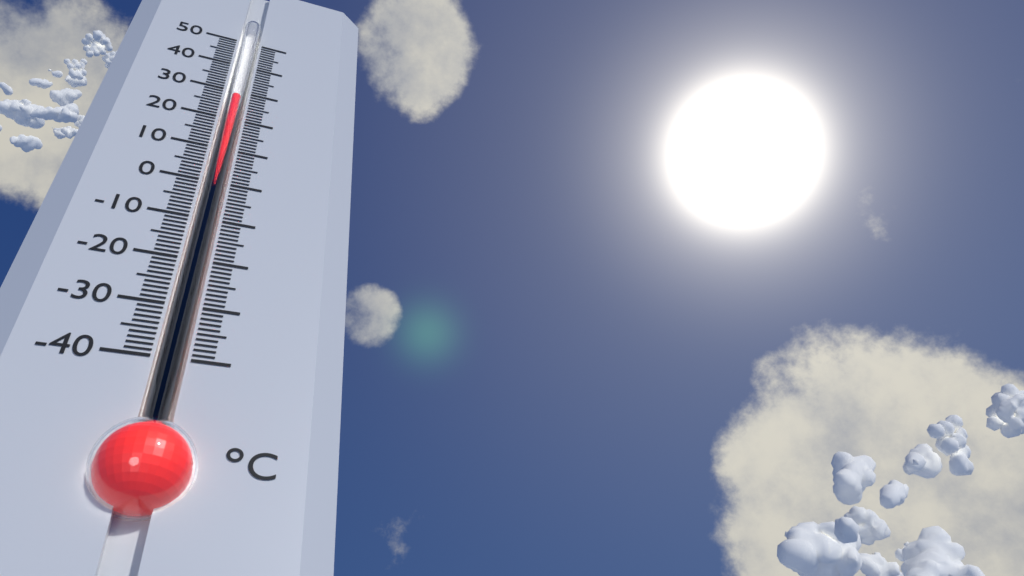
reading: 28 °C
